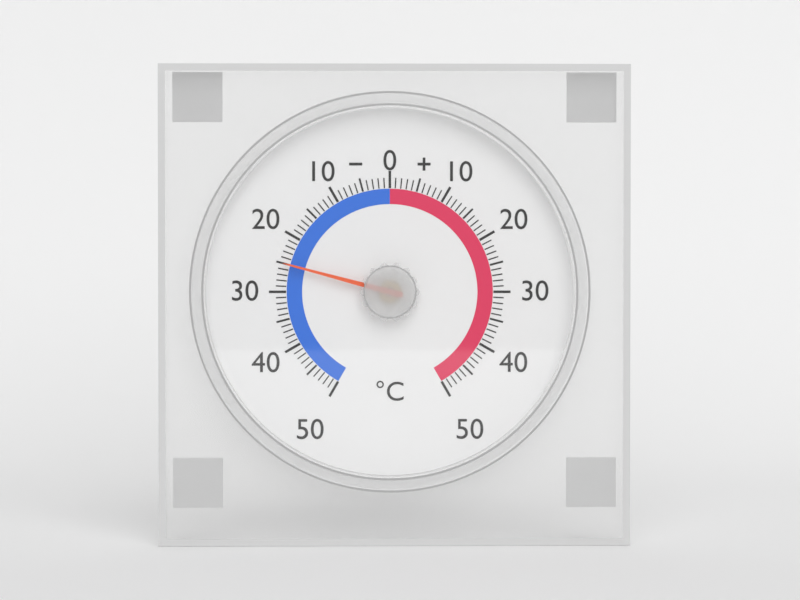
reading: -25 °C
